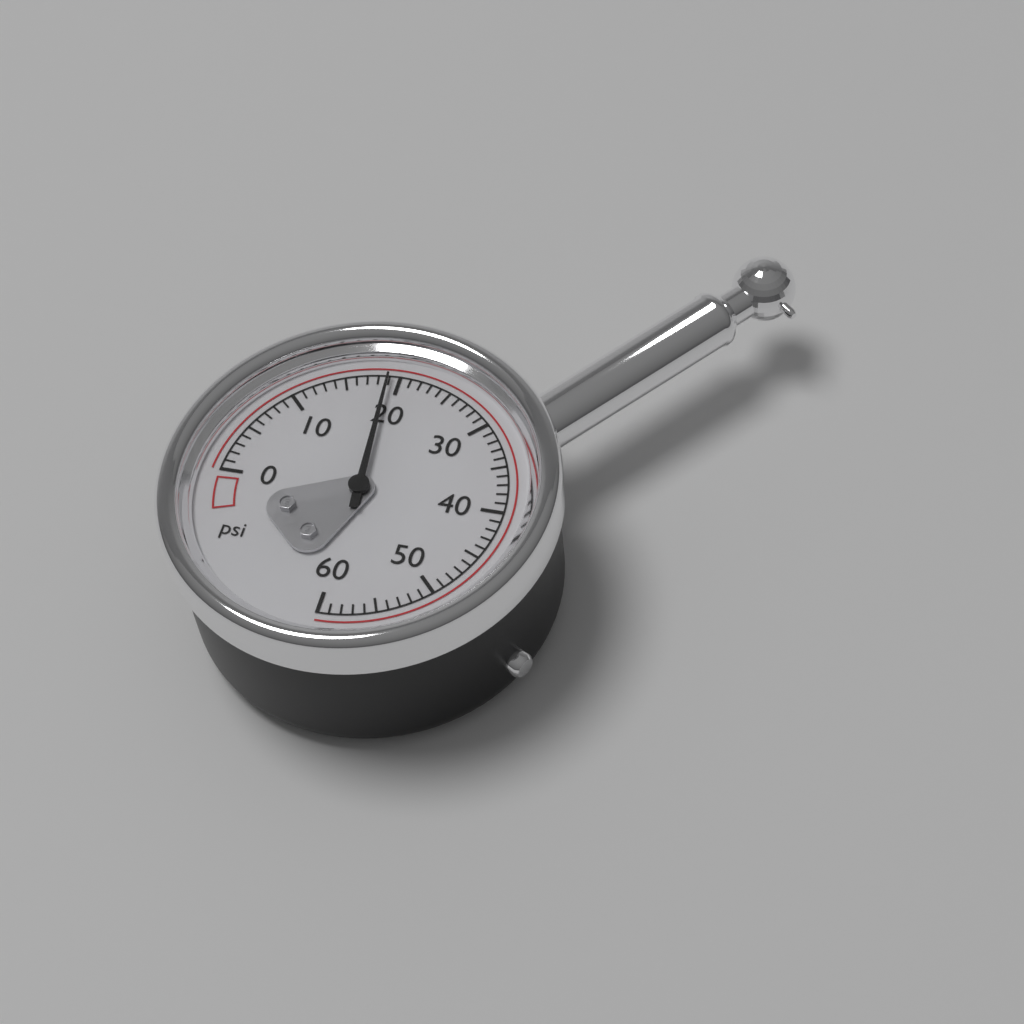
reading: 19 psi
